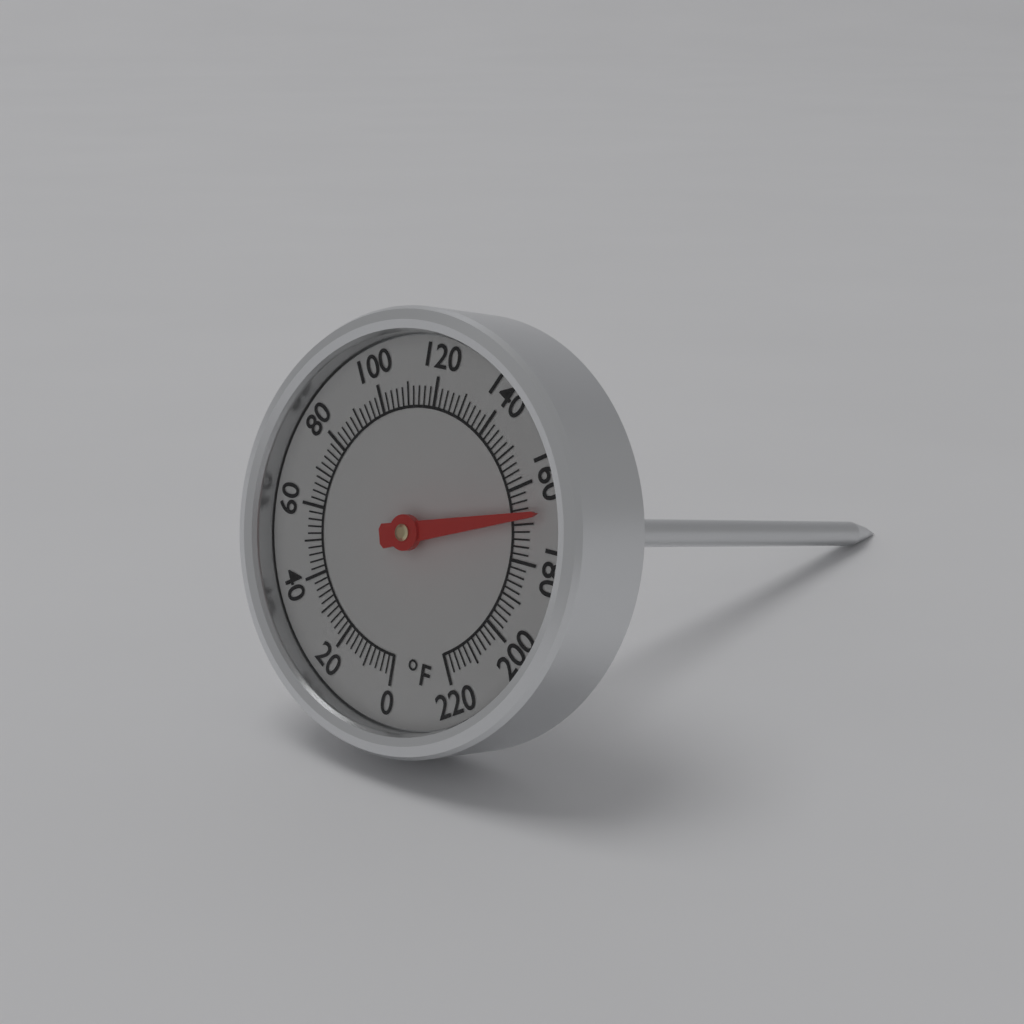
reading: 168 °F
